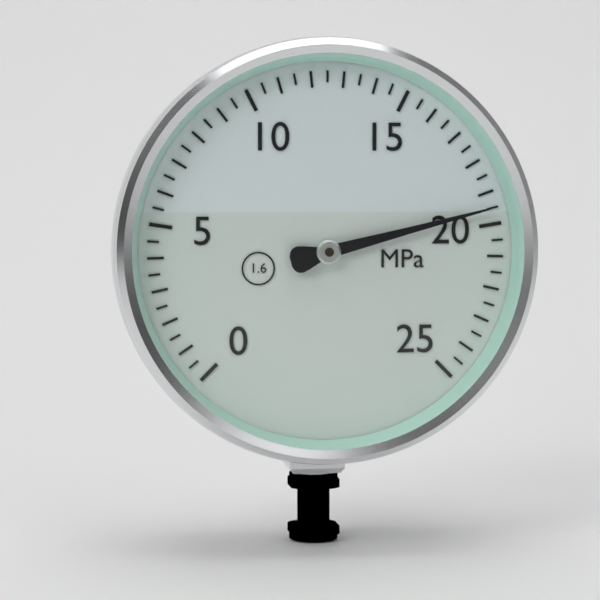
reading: 19.5 MPa
